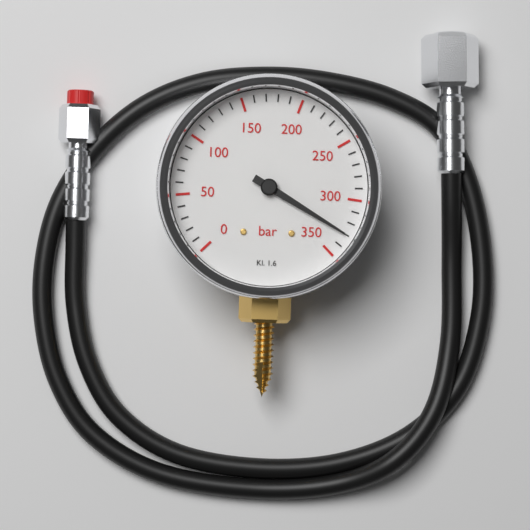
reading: 330 bar
